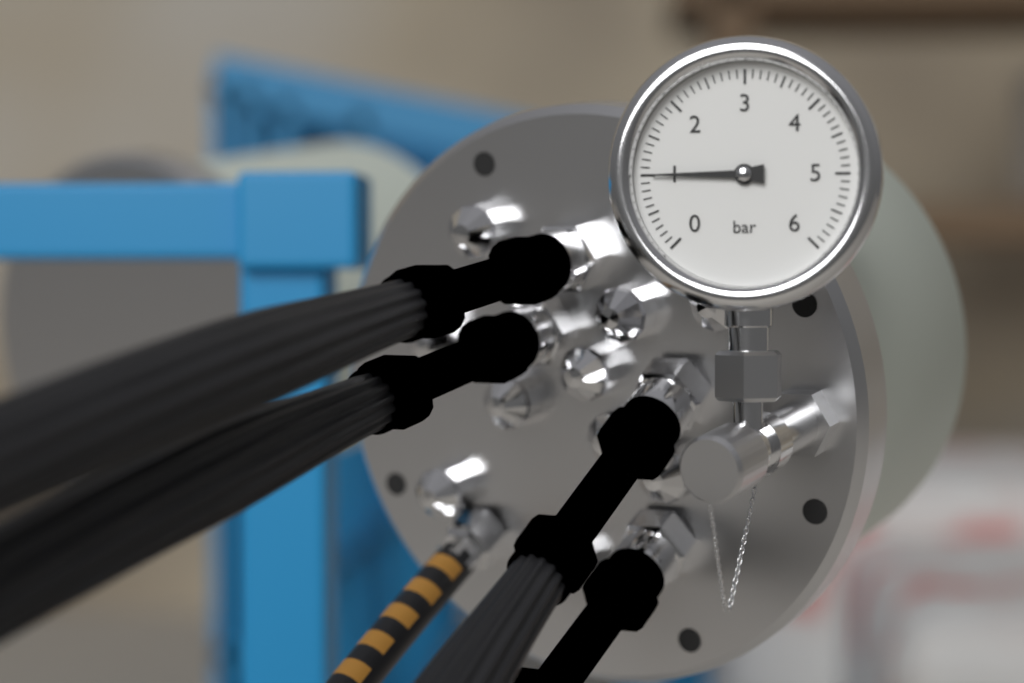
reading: 1.0 bar
